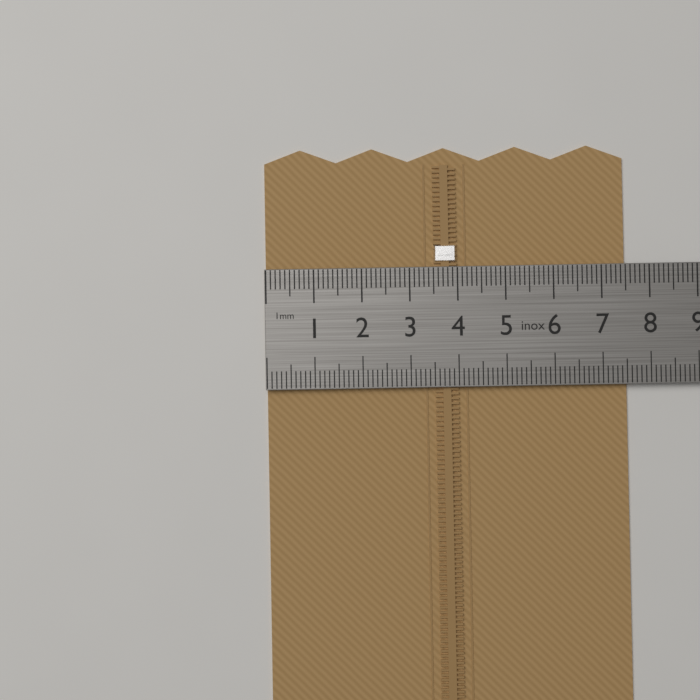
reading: 7.5 cm
